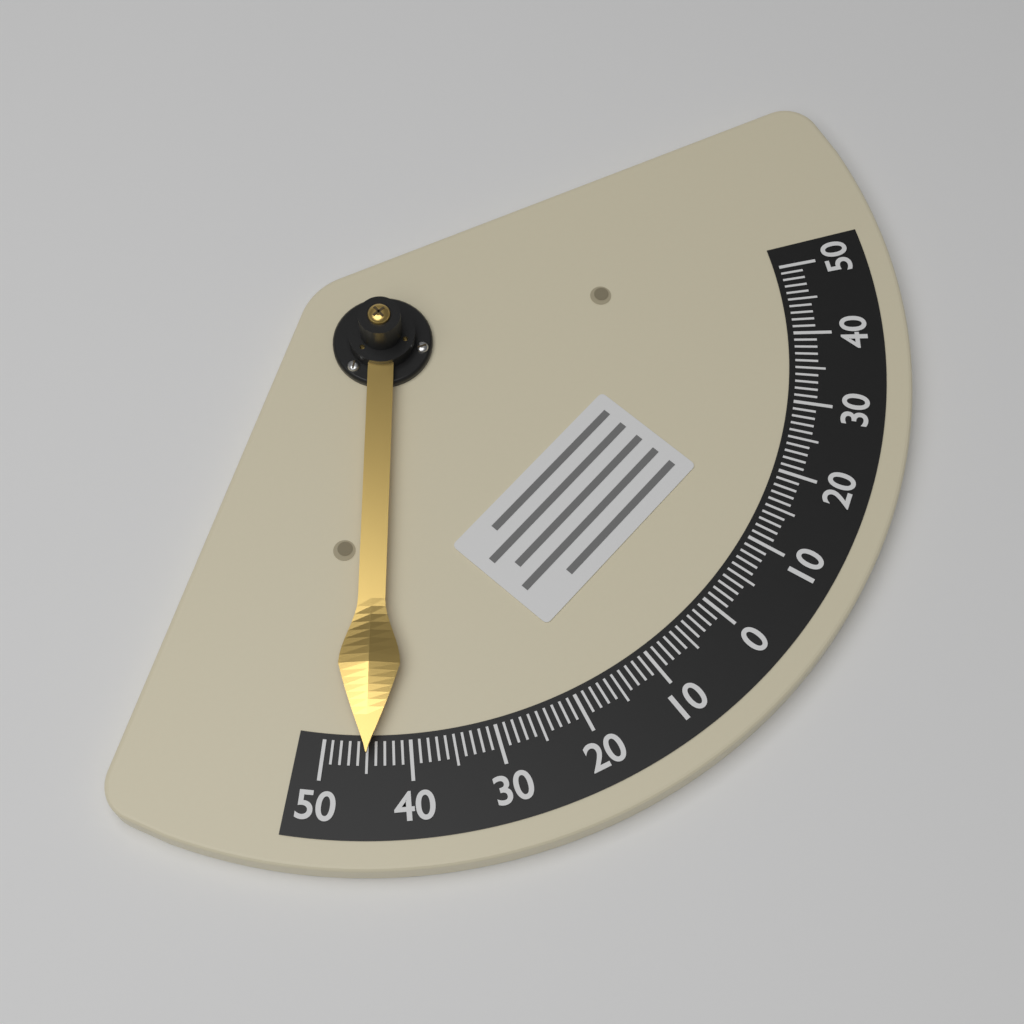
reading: -45 (no unit)
